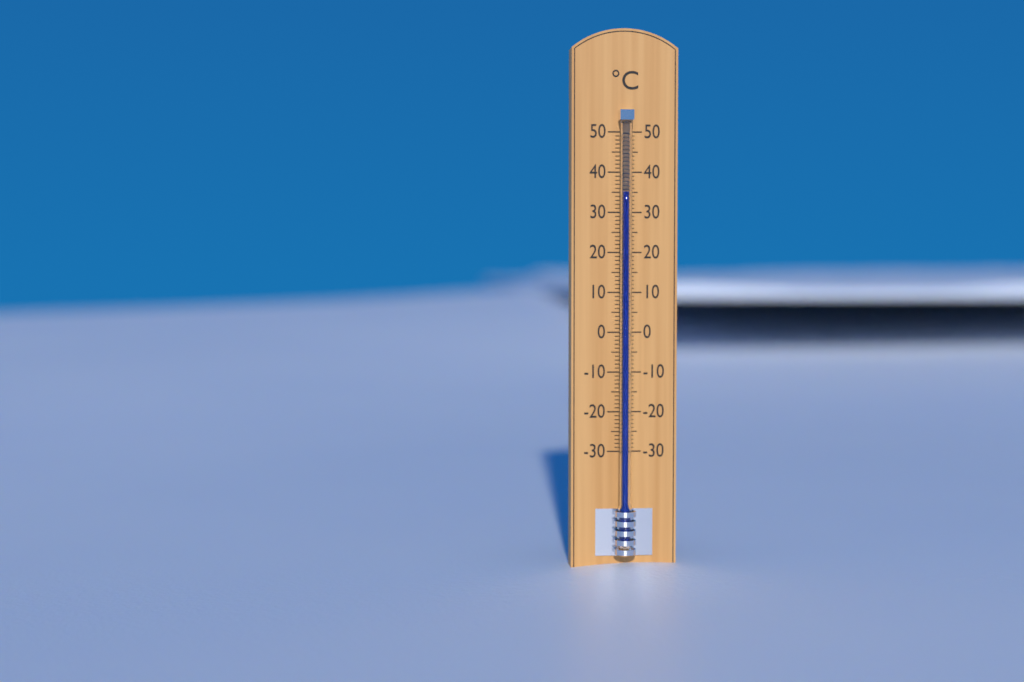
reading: 35 °C
